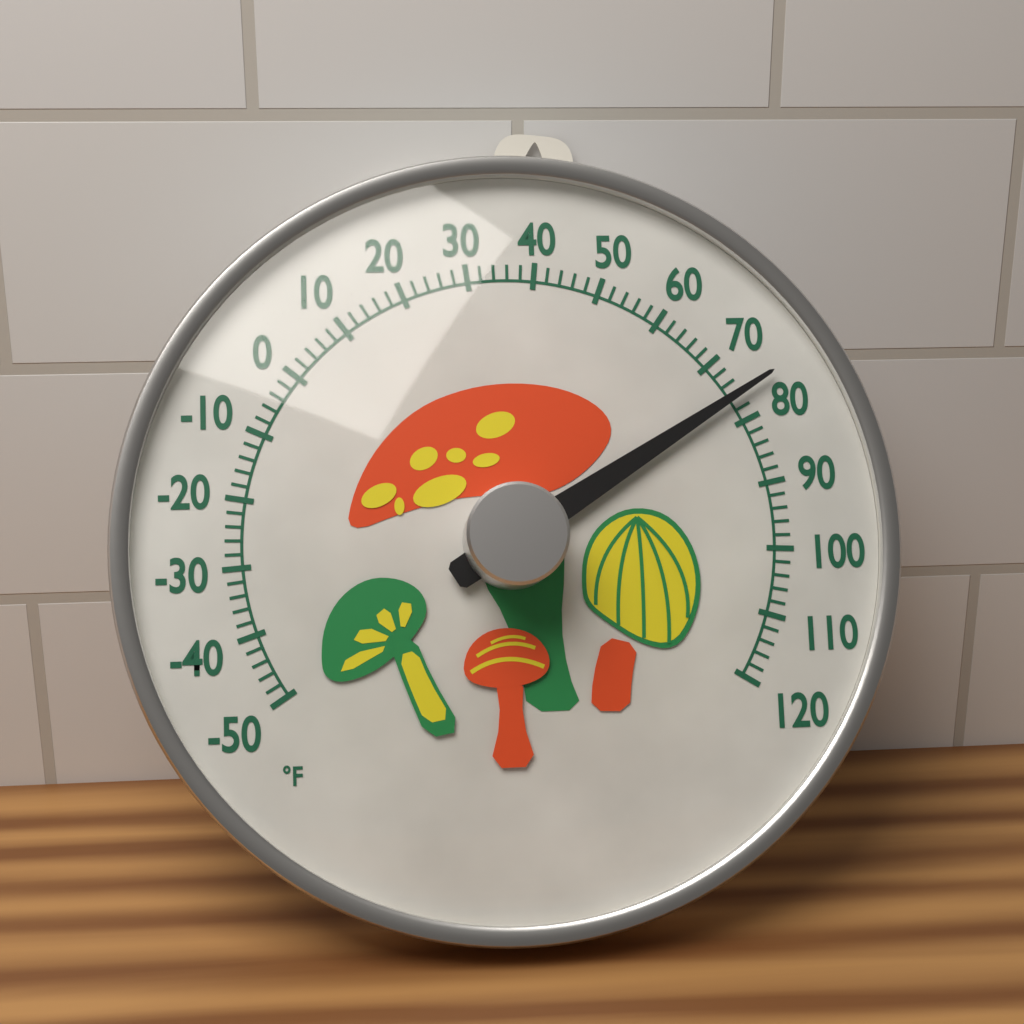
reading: 76 °F
